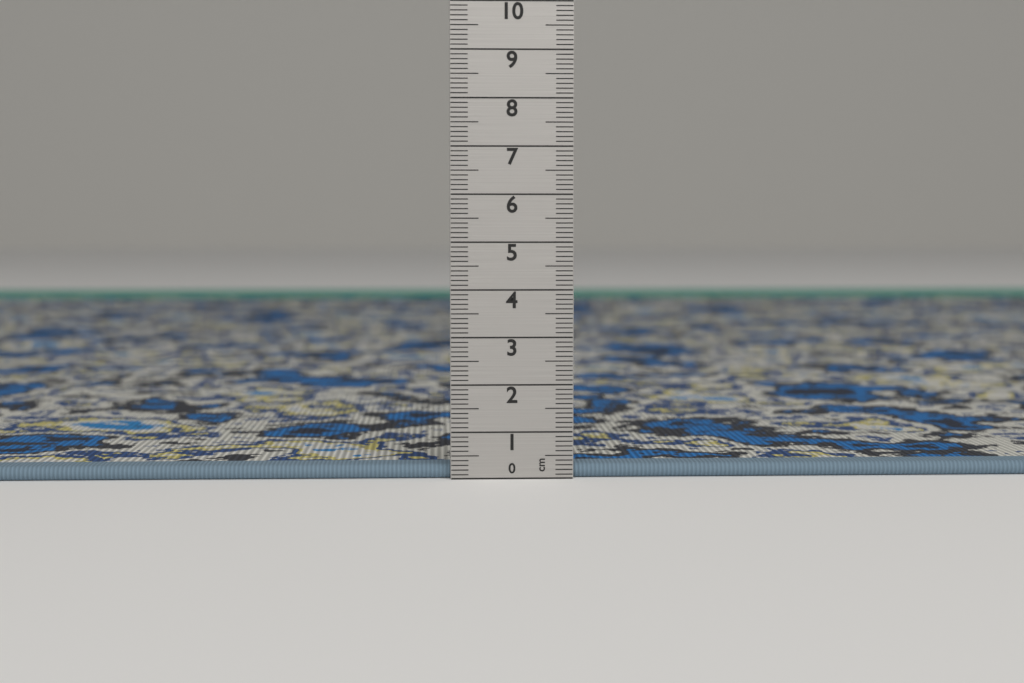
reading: 0.3 cm
